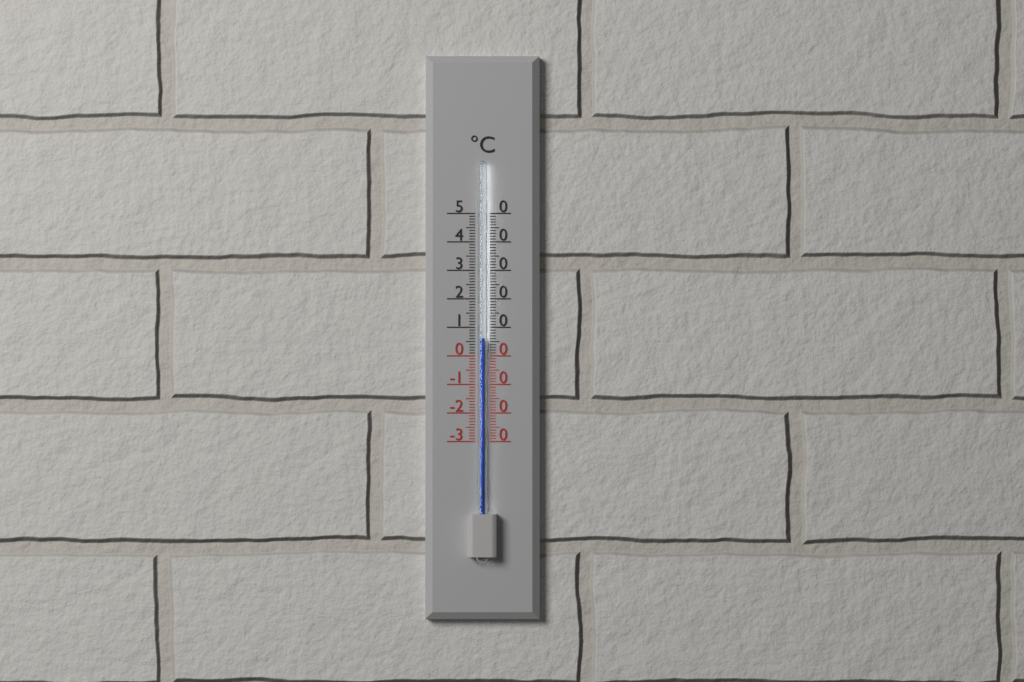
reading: 6 °C
